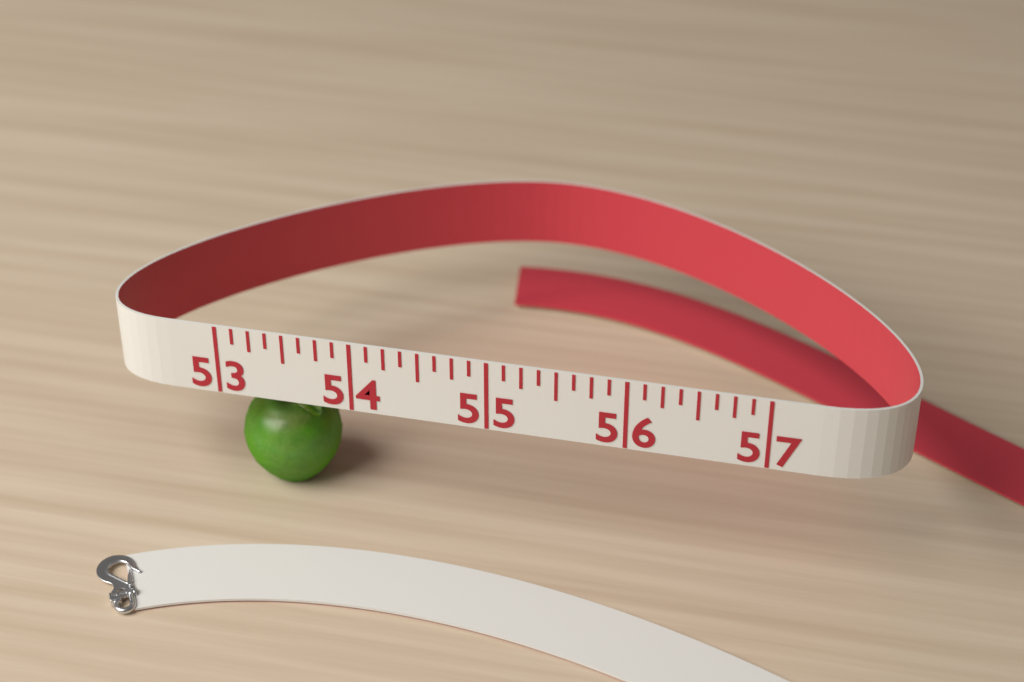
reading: 53.750 (no unit)
